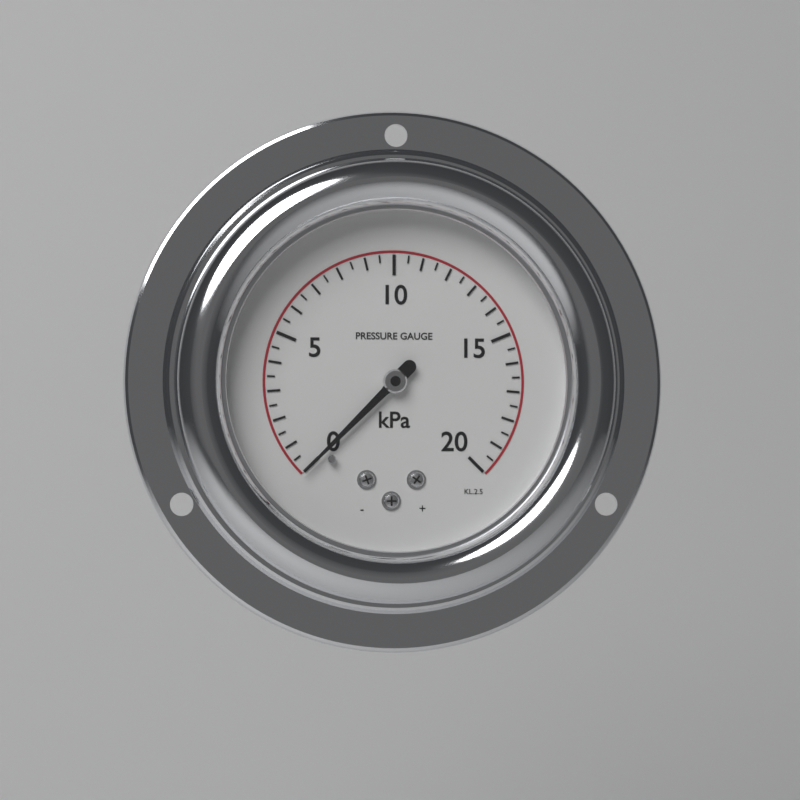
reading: 0.0 kPa
